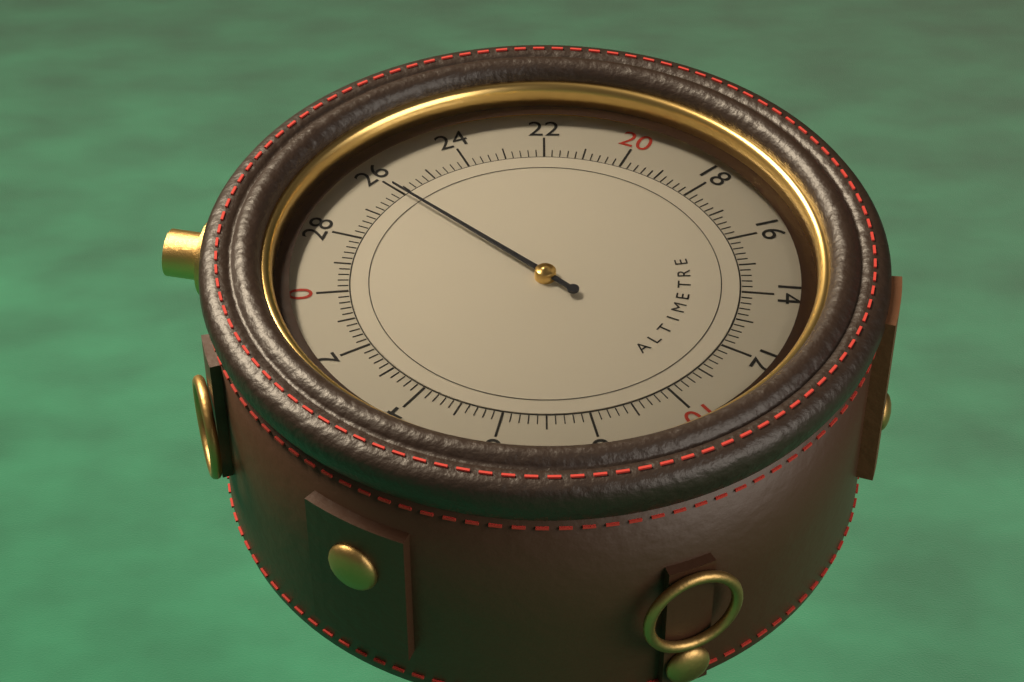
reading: 26.0 (no unit)
